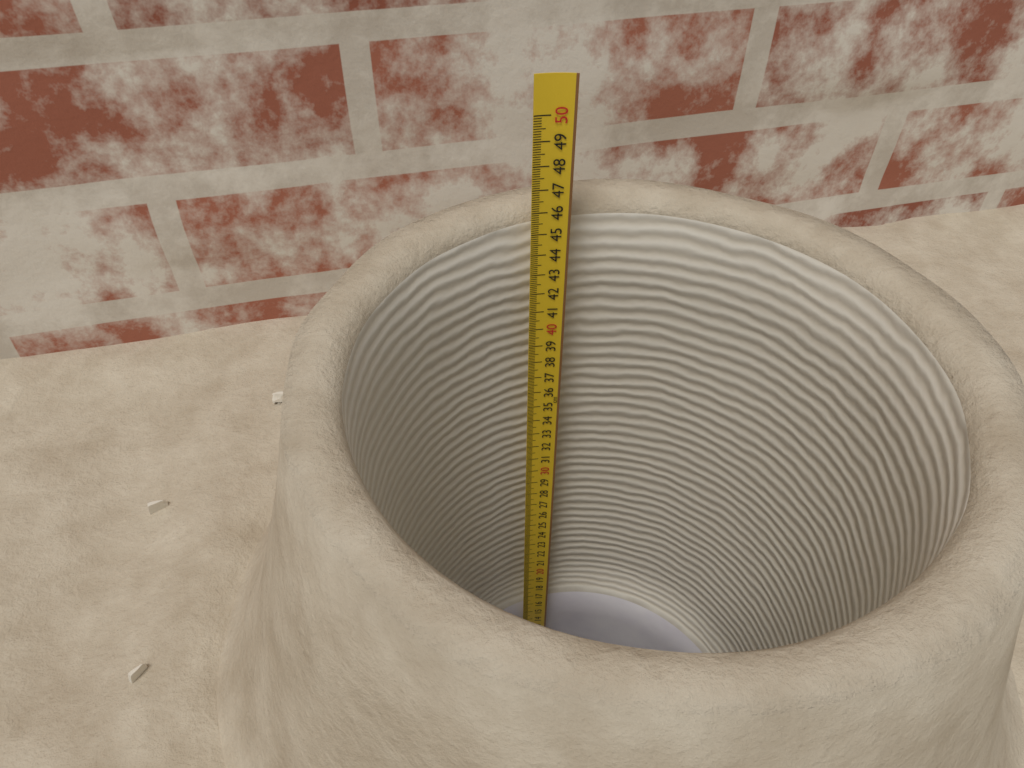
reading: 45.7 cm
